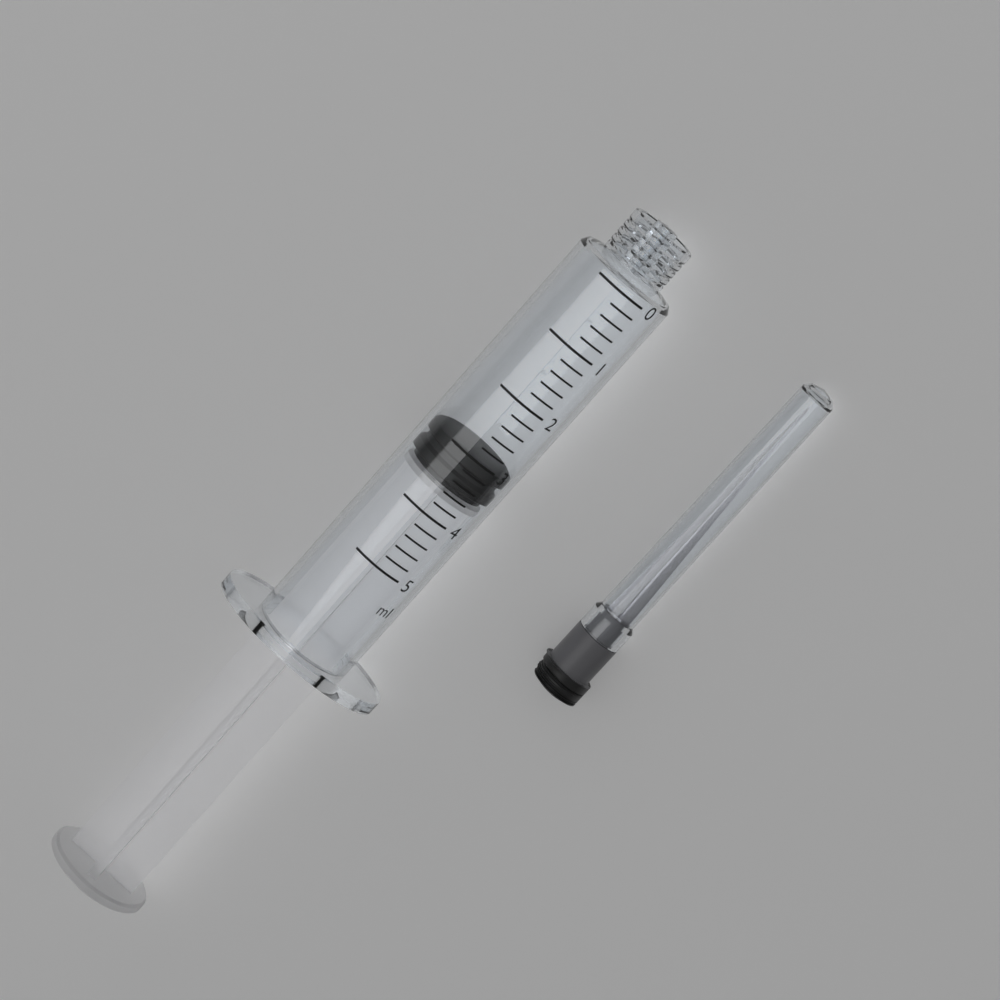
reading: 3.0 ml
